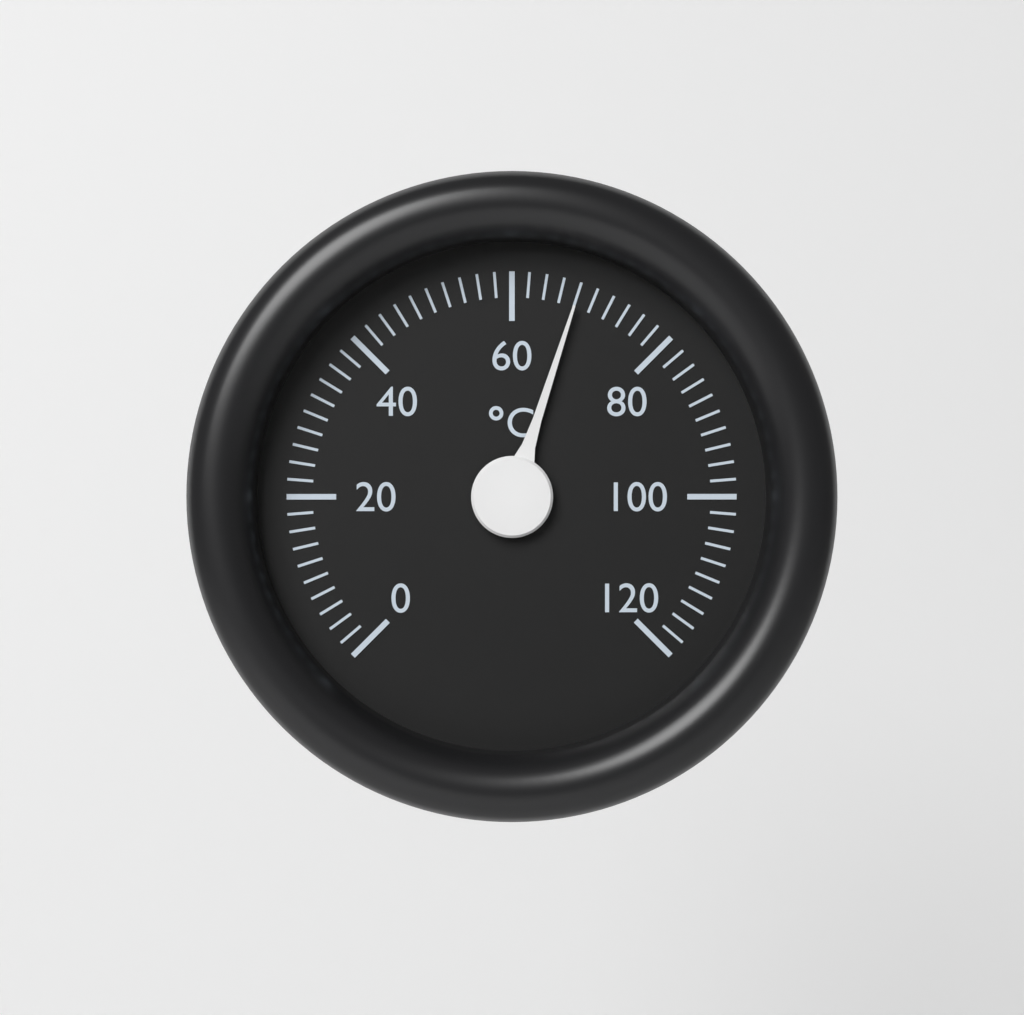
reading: 68 °C
